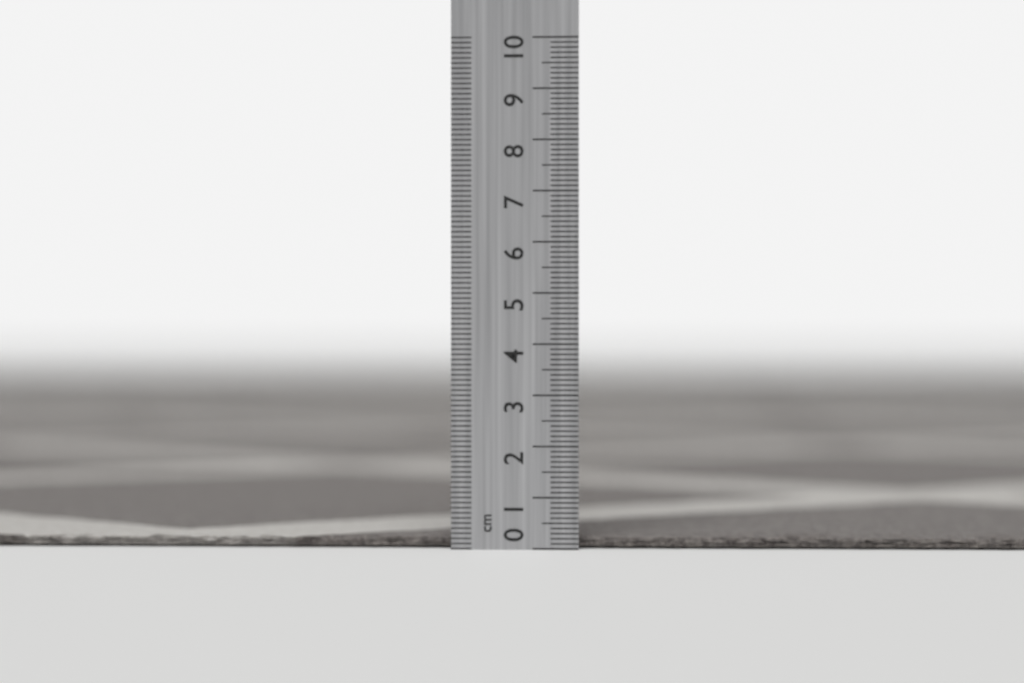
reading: 0.2 cm
